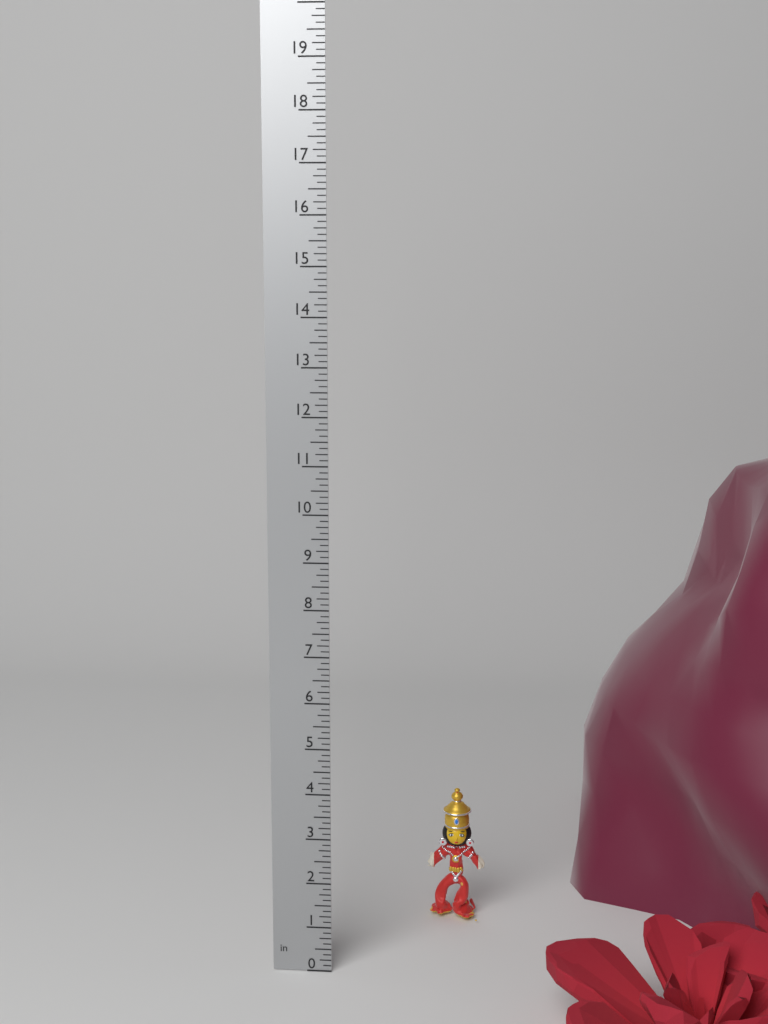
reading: 3.125 in
